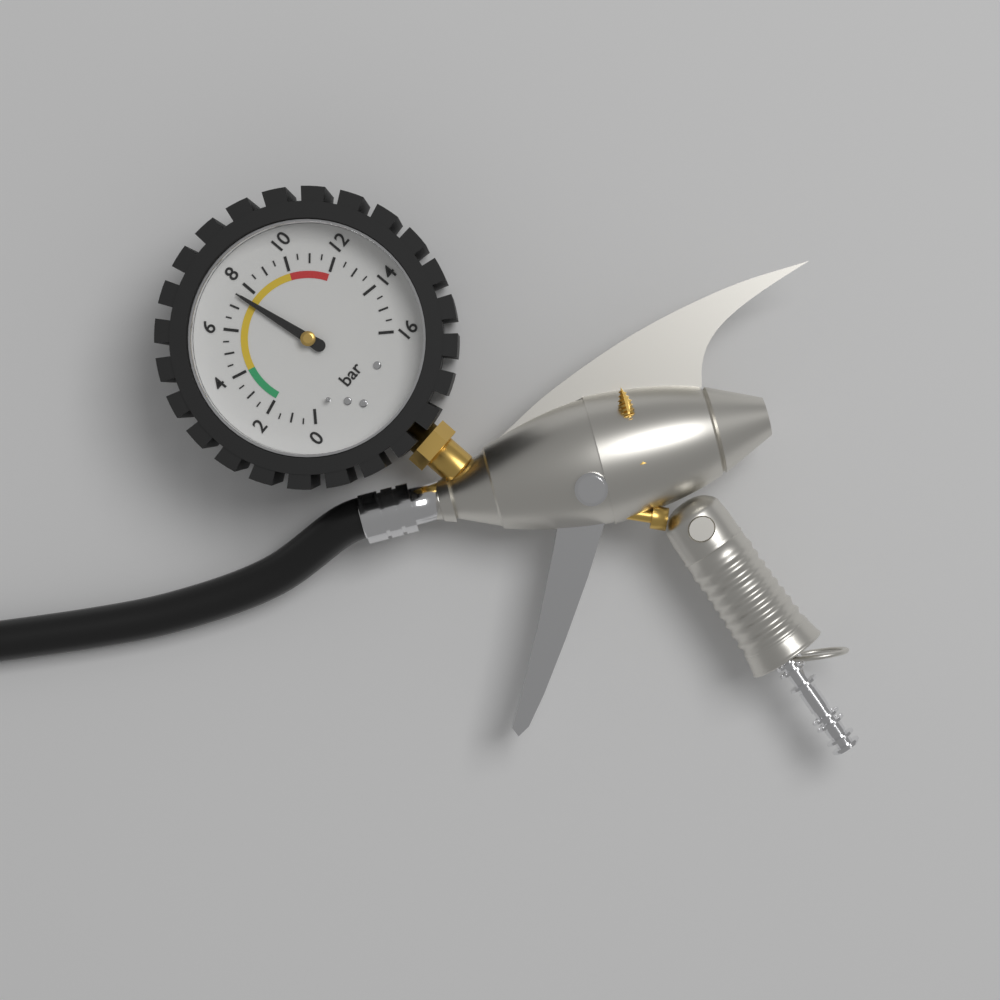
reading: 7.5 bar
